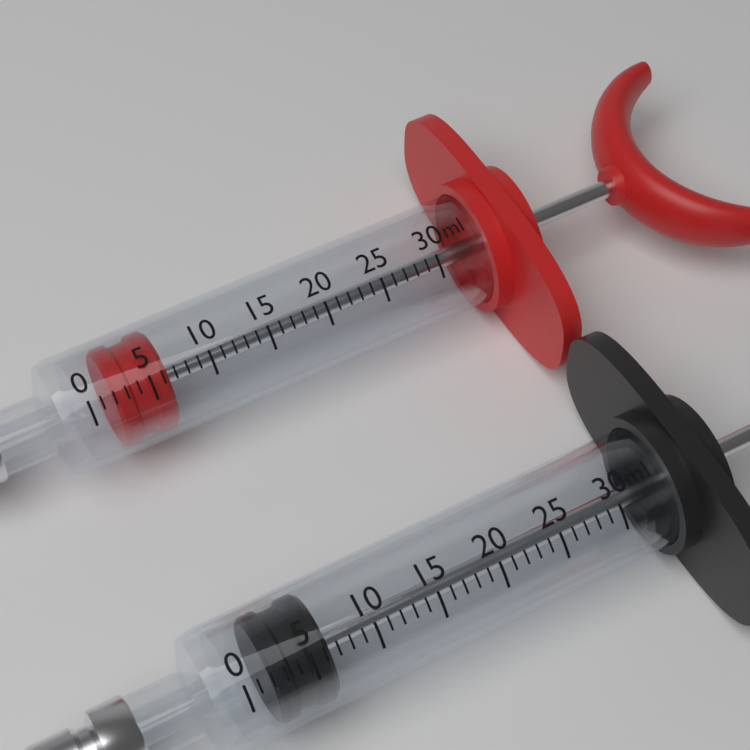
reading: 2 ml
